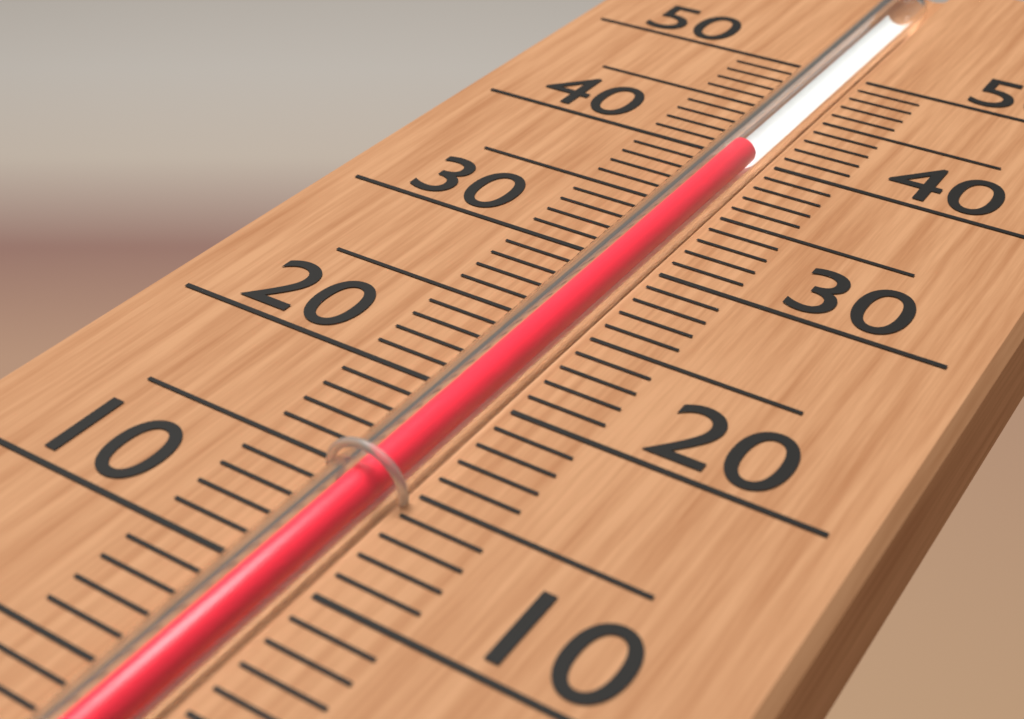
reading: 40 (no unit)
